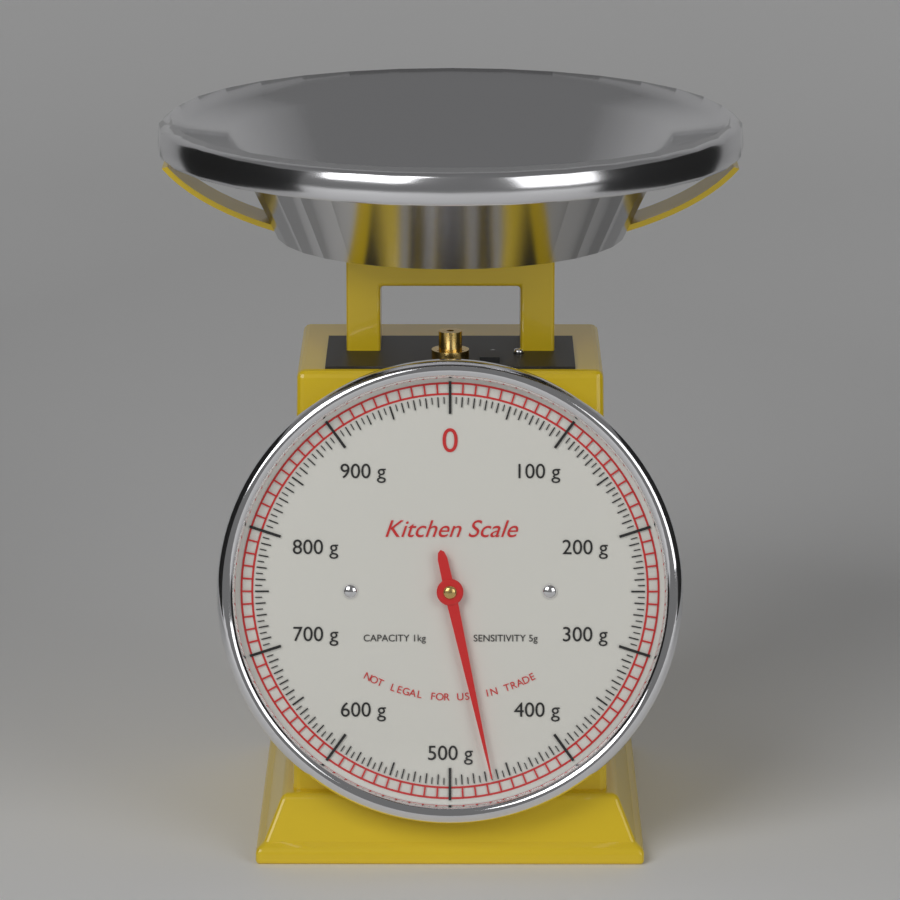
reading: 465 g
